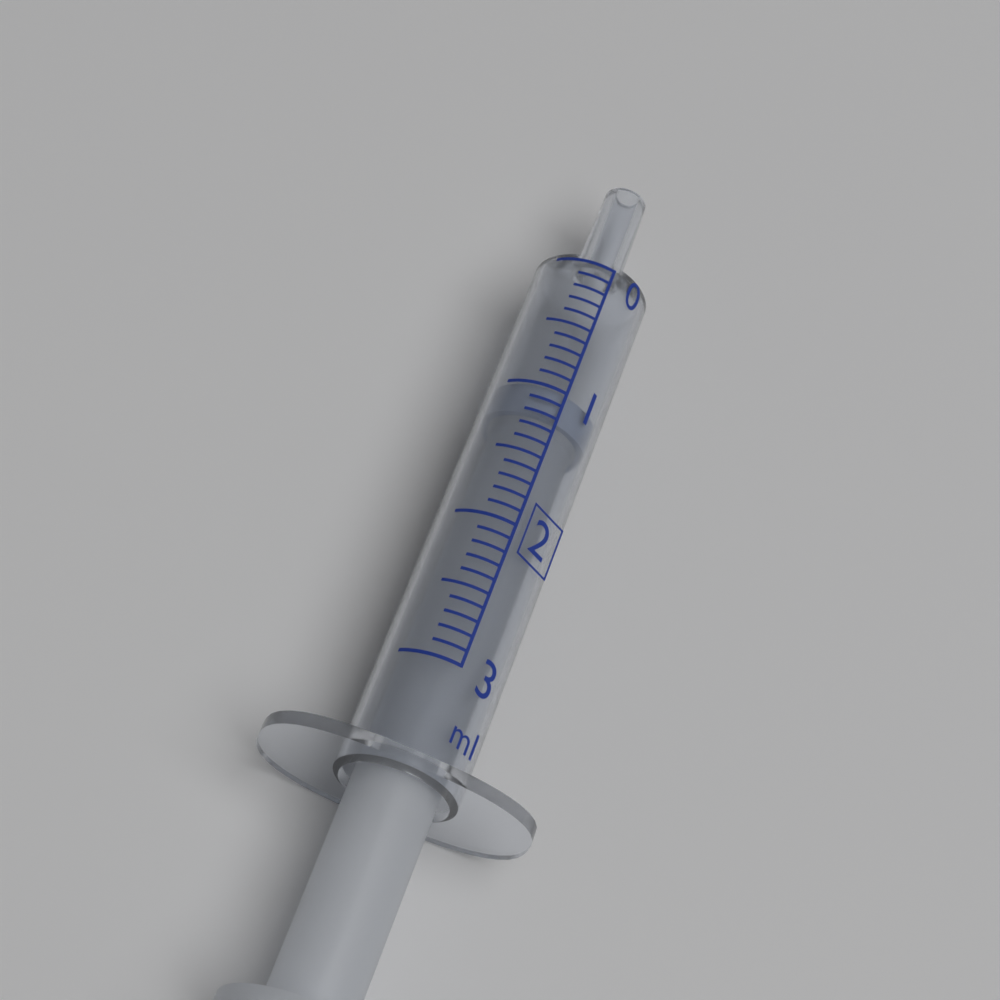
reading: 1.0 ml
